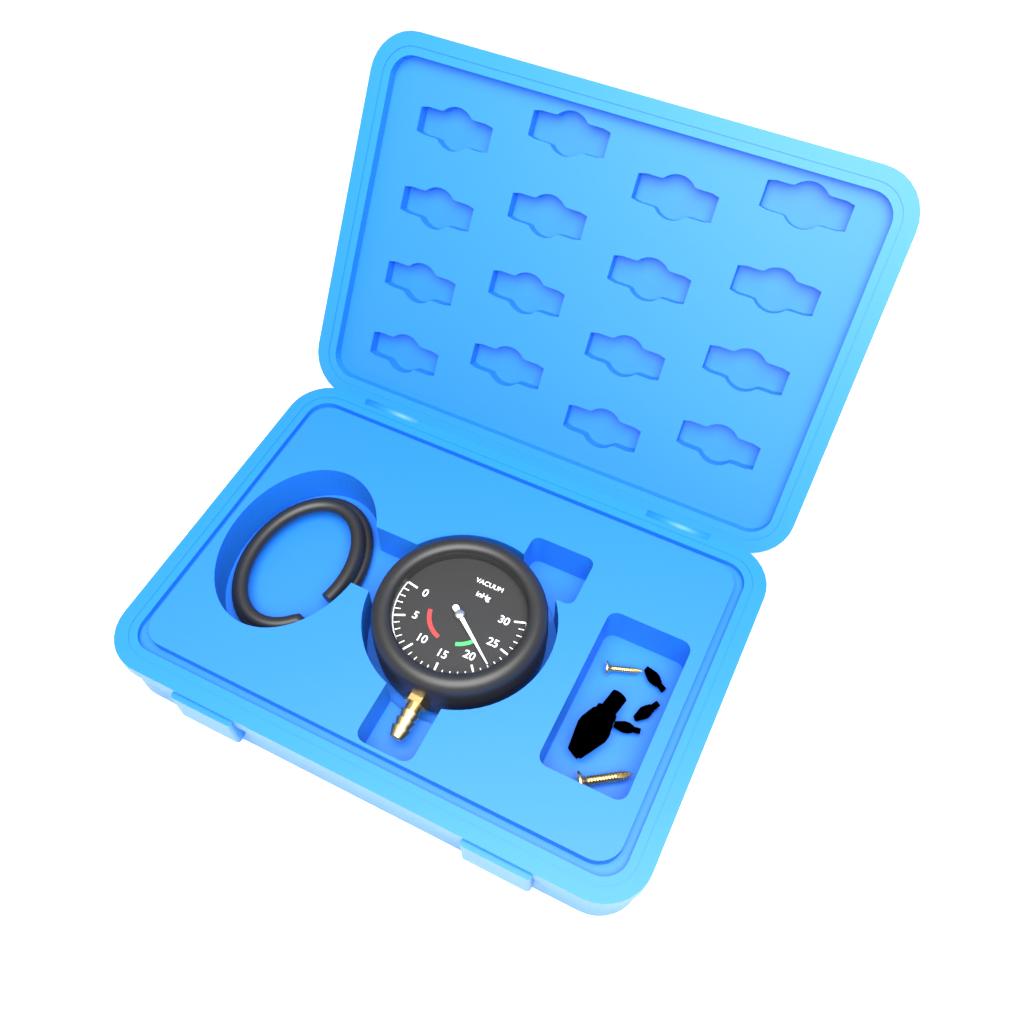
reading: 22 inHg
